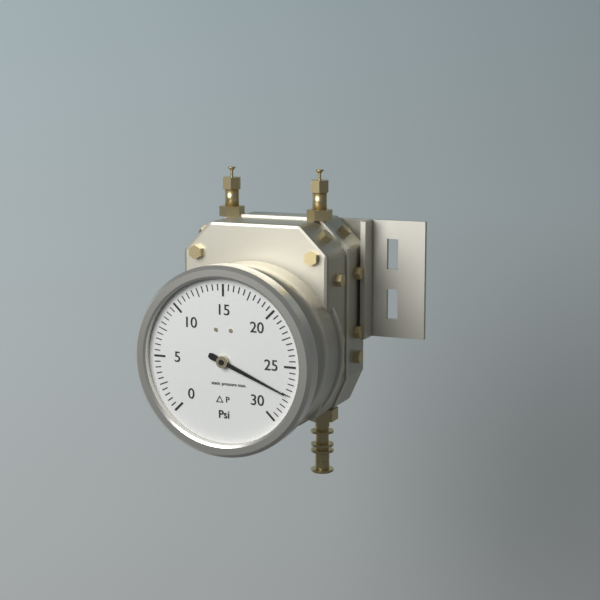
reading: 27.5 psi
